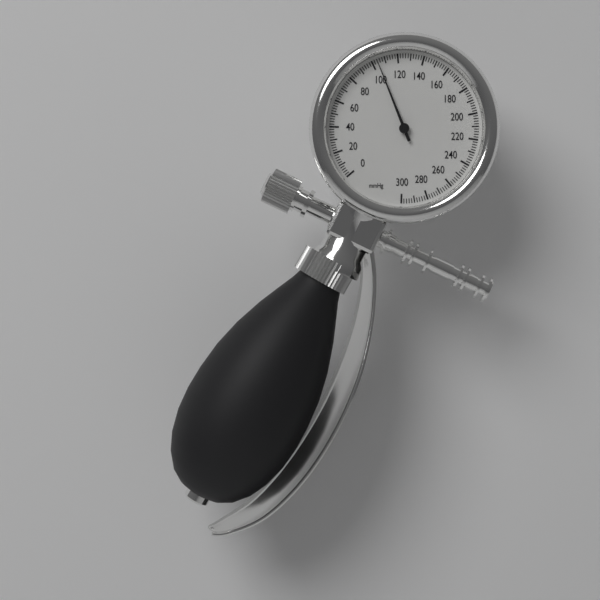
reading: 104 mmHg
